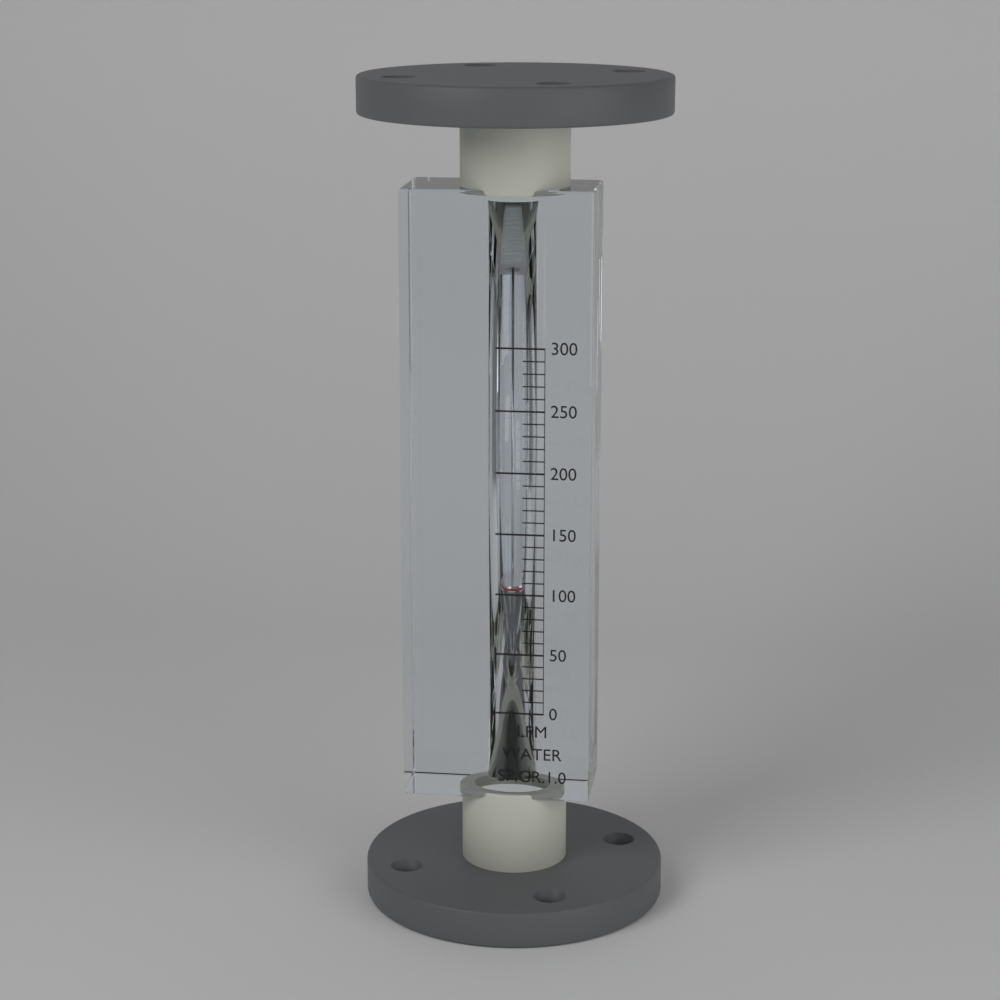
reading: 100 LPM
